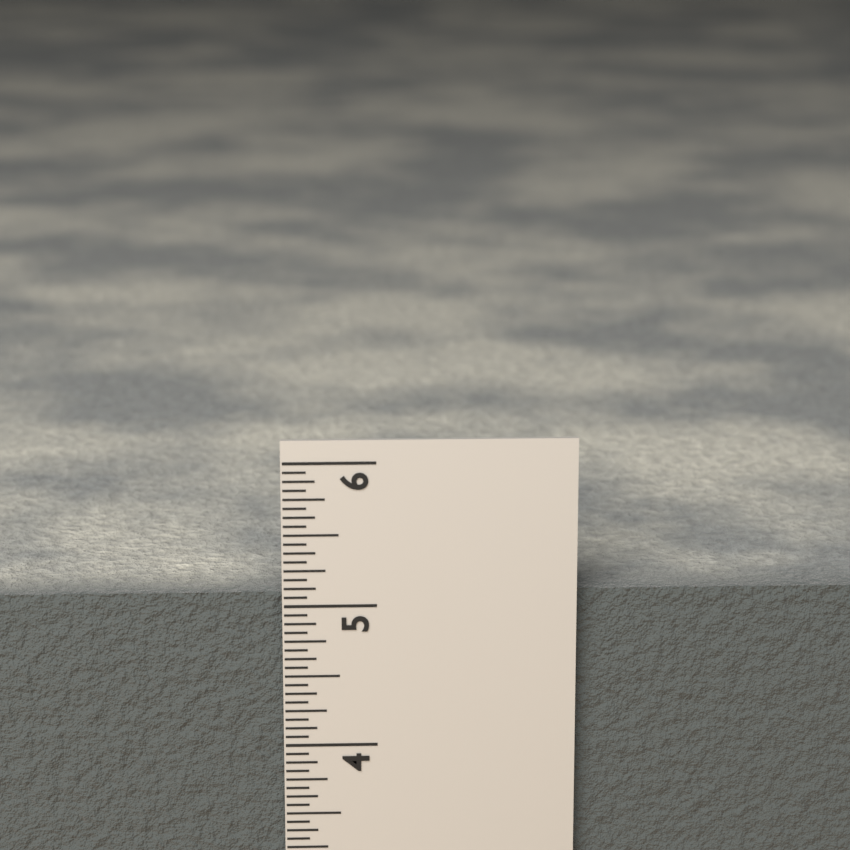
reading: 5.0625 in
